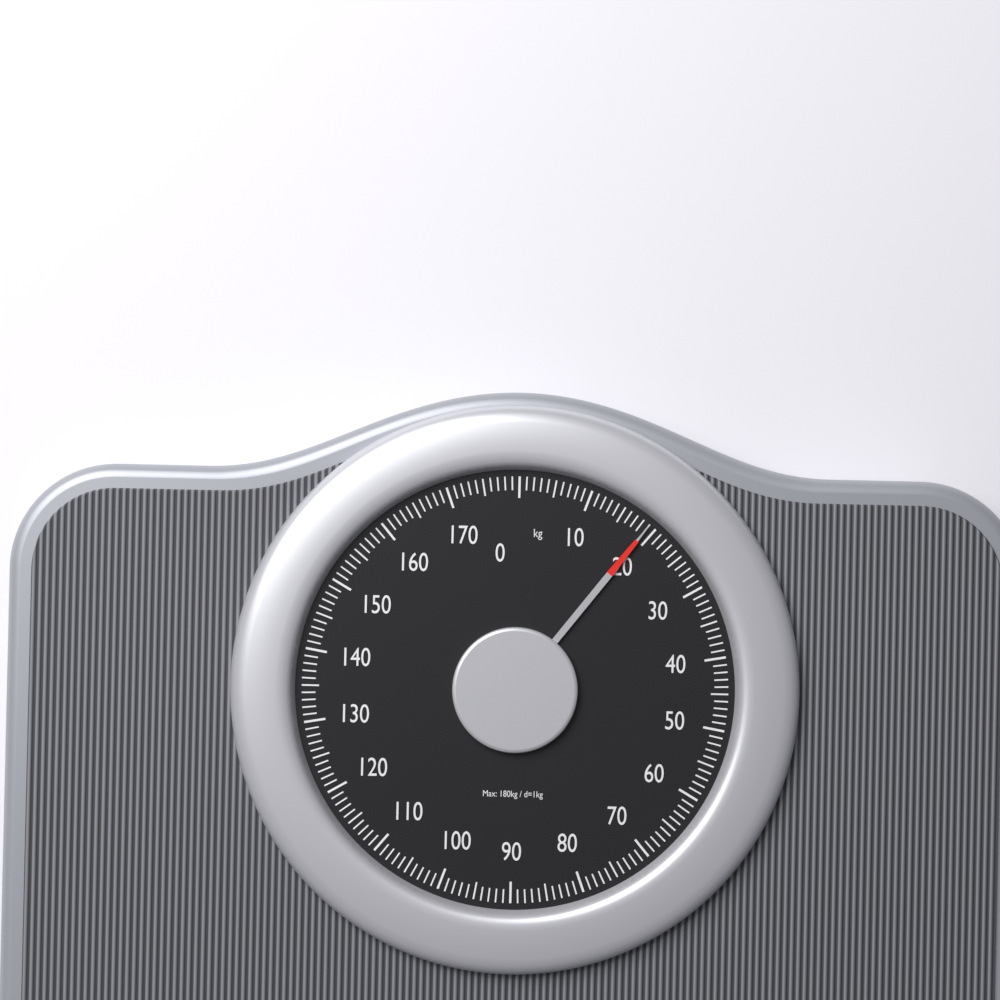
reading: 19 kg
